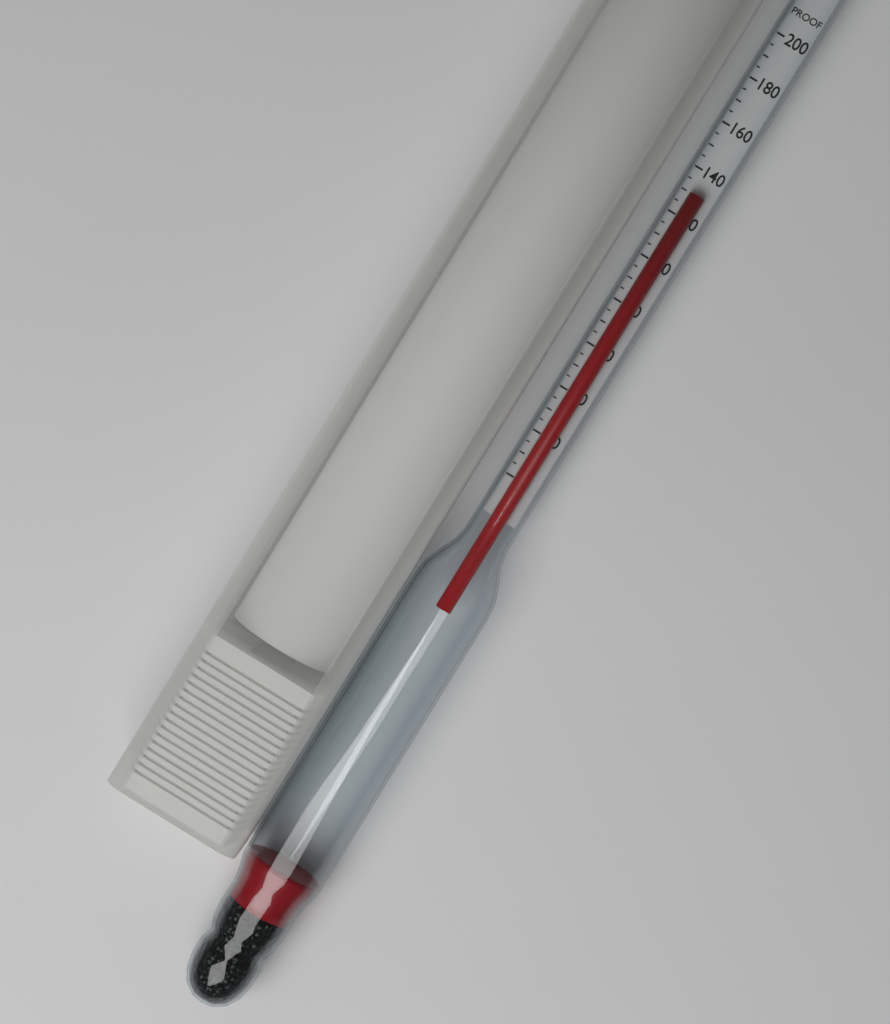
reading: 130 proof
